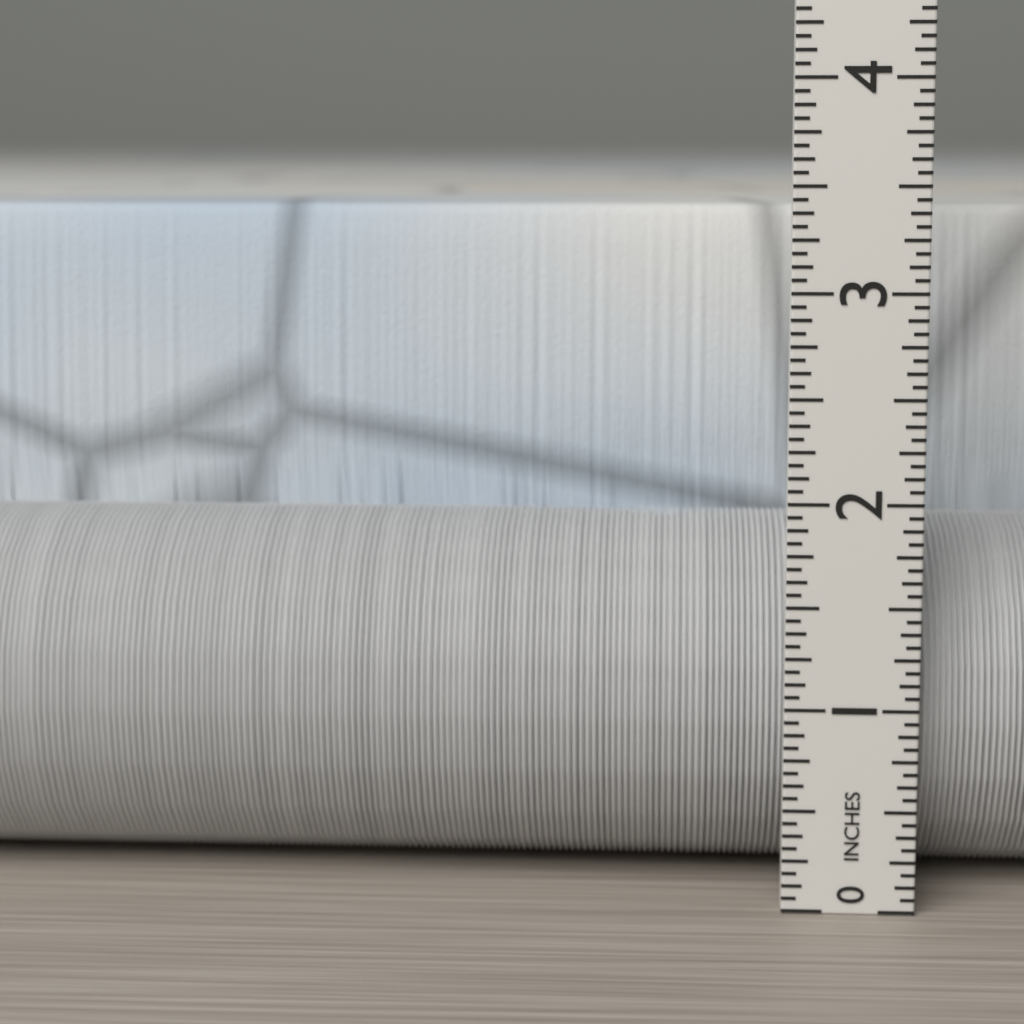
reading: 3.3750 in
